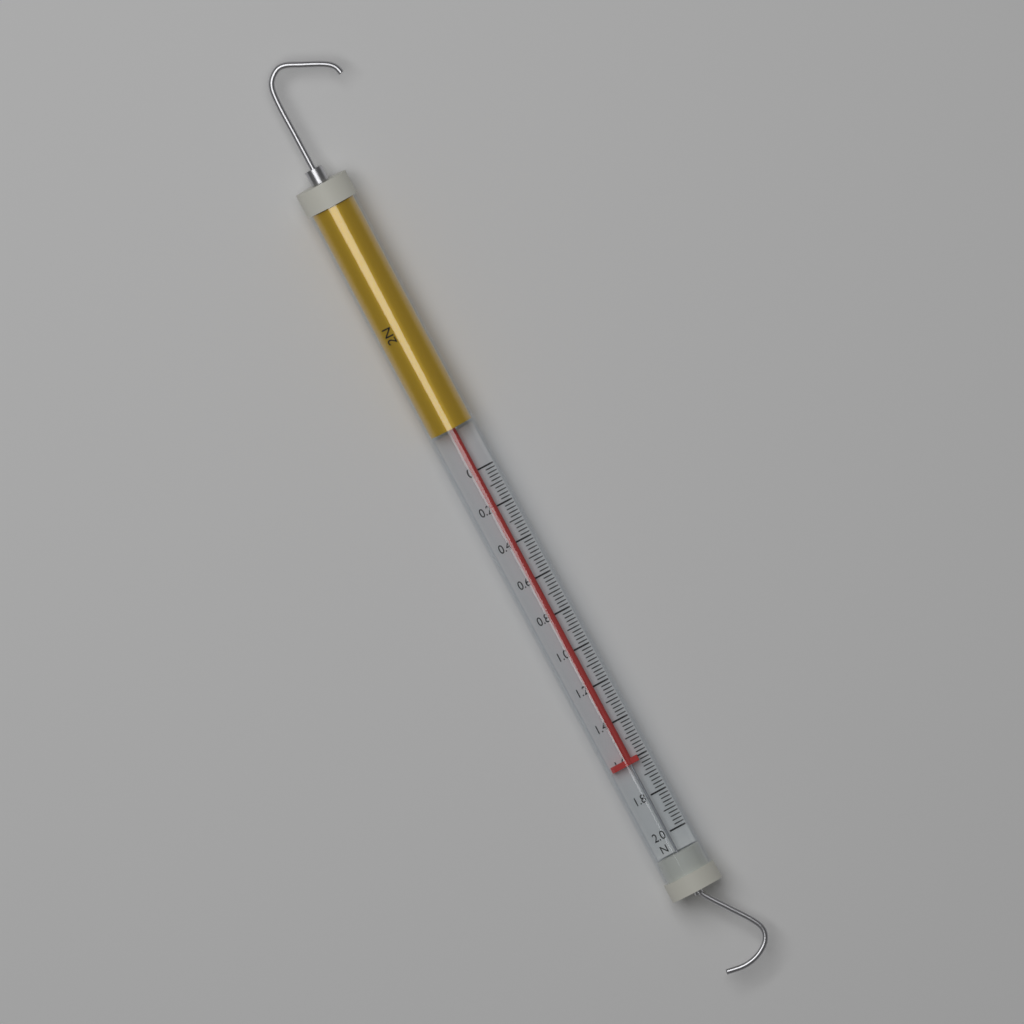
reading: 1.62 N
